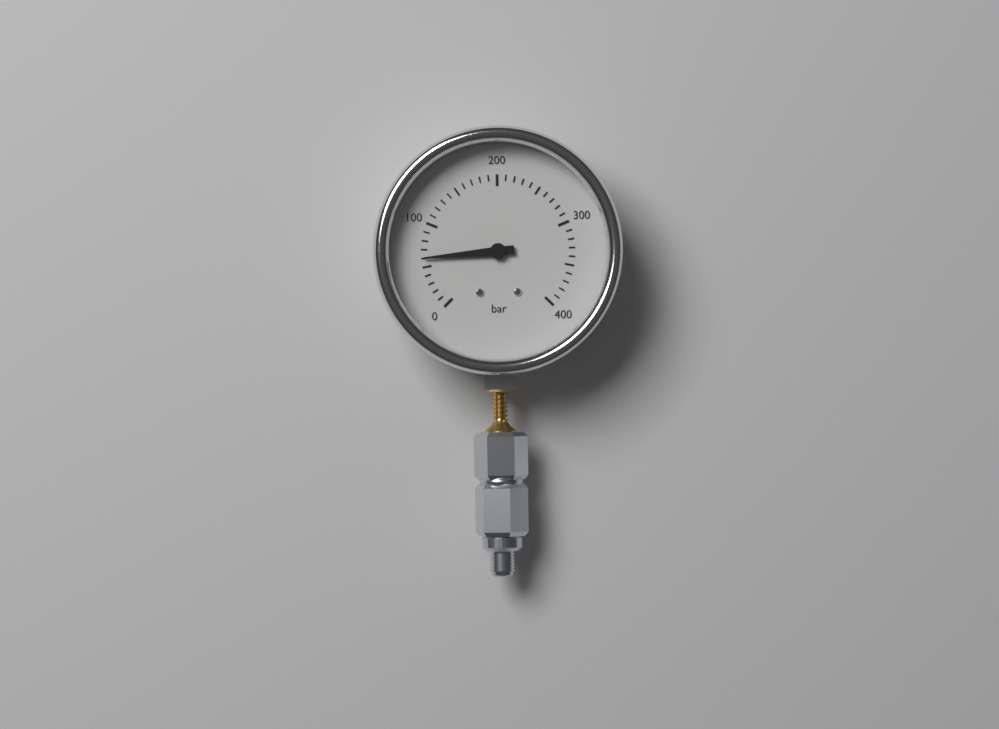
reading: 60 bar
